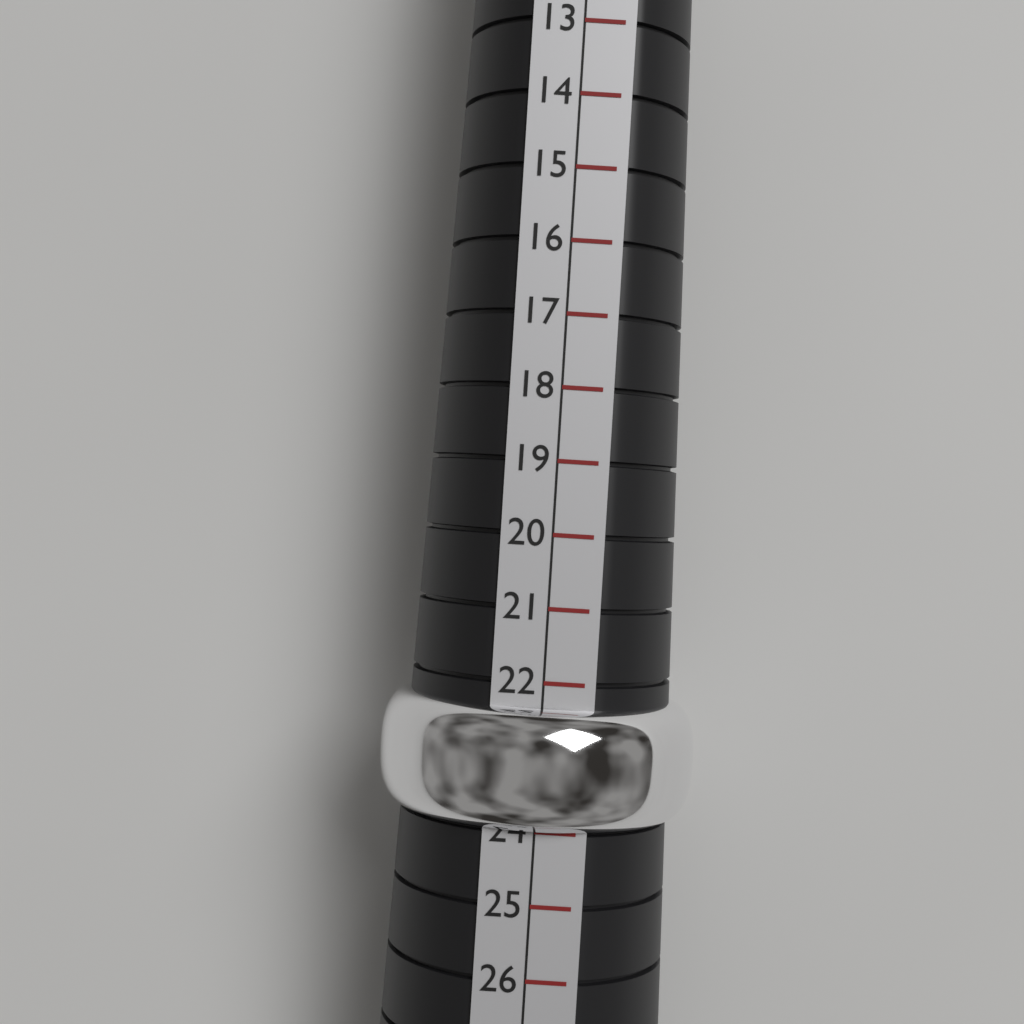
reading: 24 (no unit)
